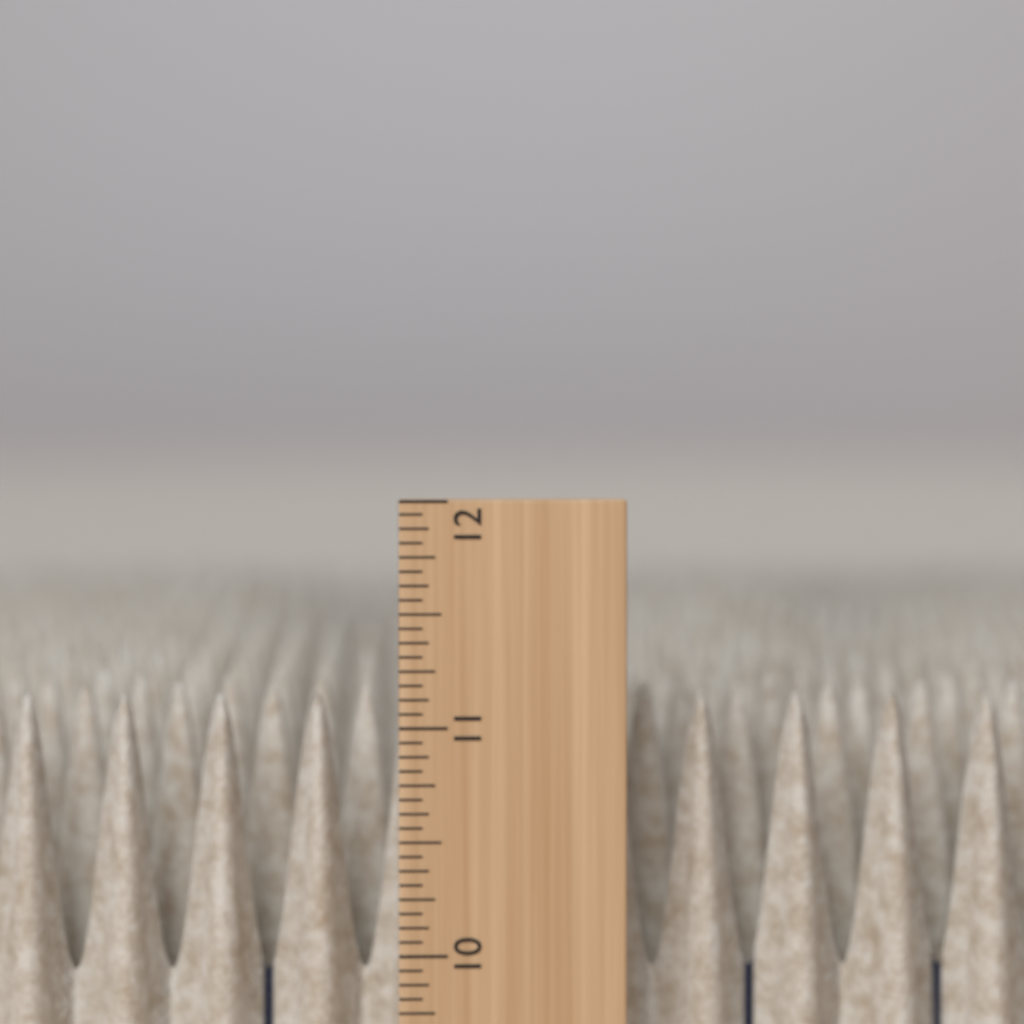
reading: 11.1250 in
